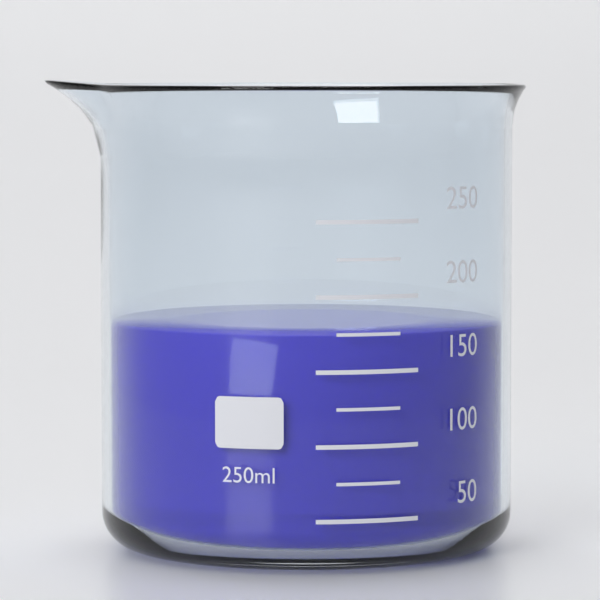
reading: 175 ml
